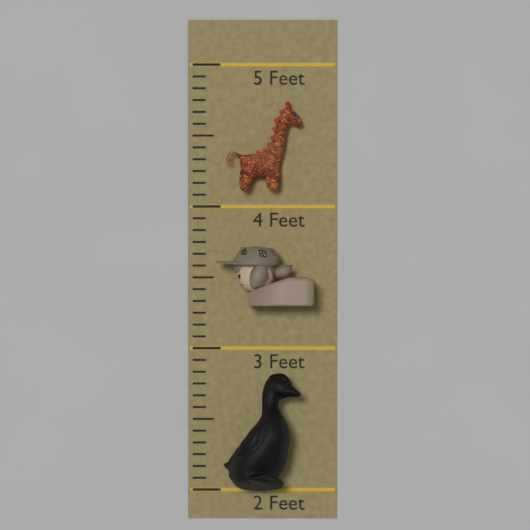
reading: 2.833333 Feet
